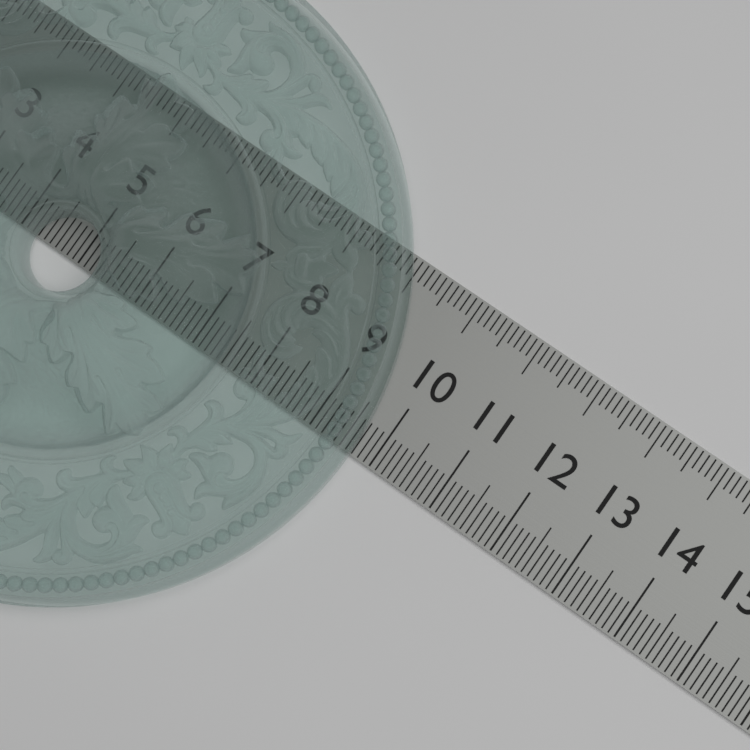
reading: 9.7 (no unit)
